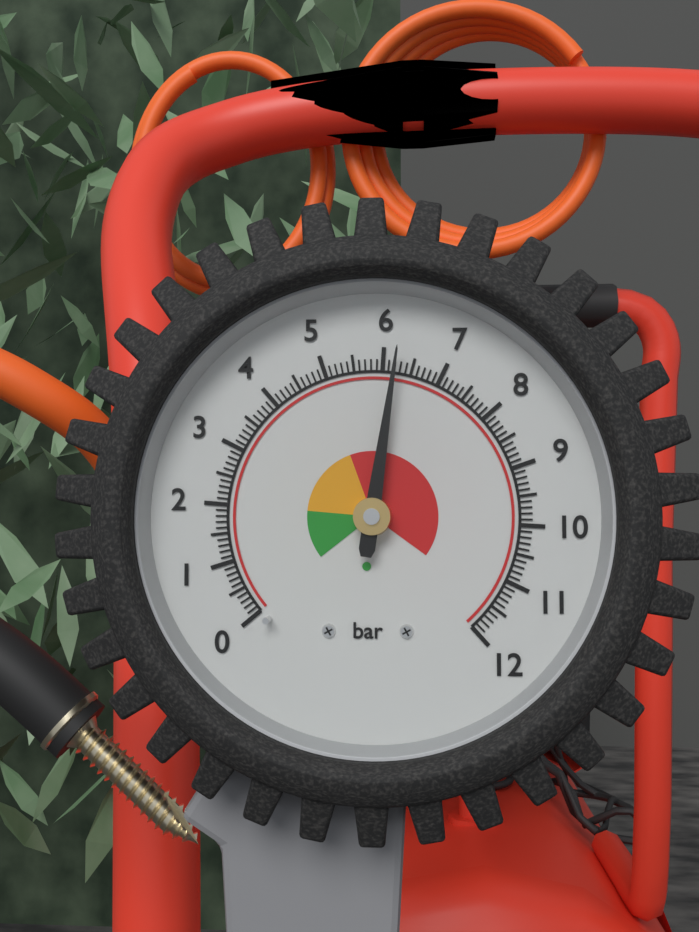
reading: 6.2 bar
